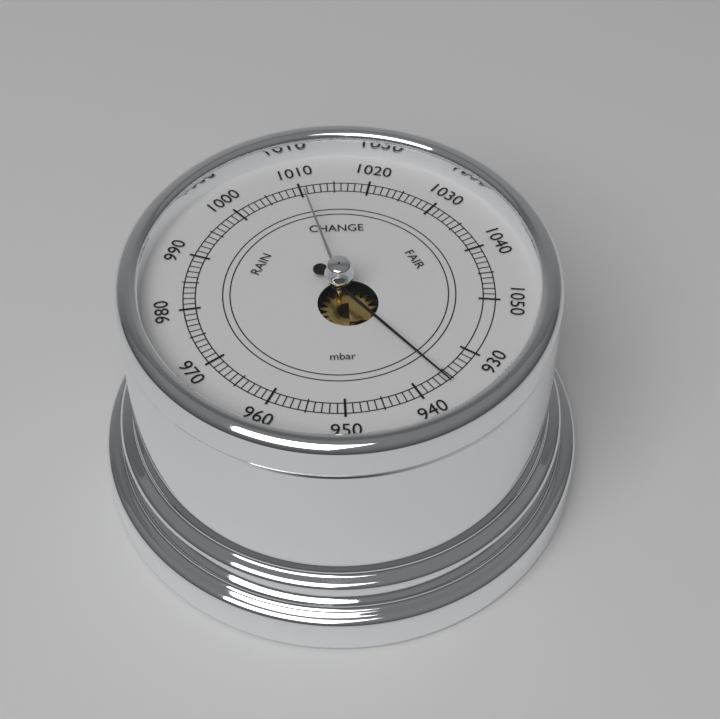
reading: 936 mbar
